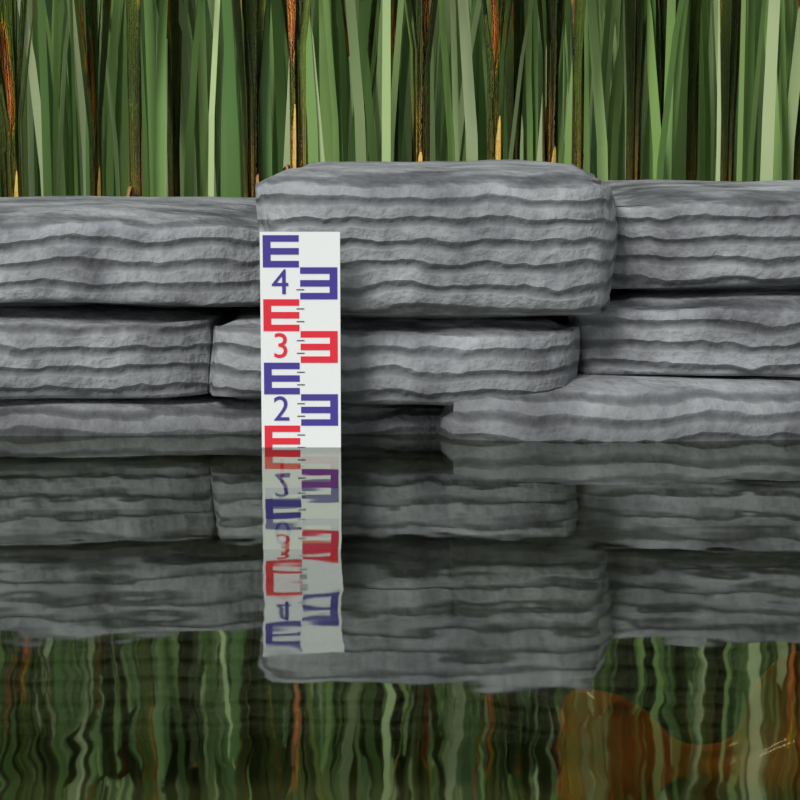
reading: 1.4 (no unit)
